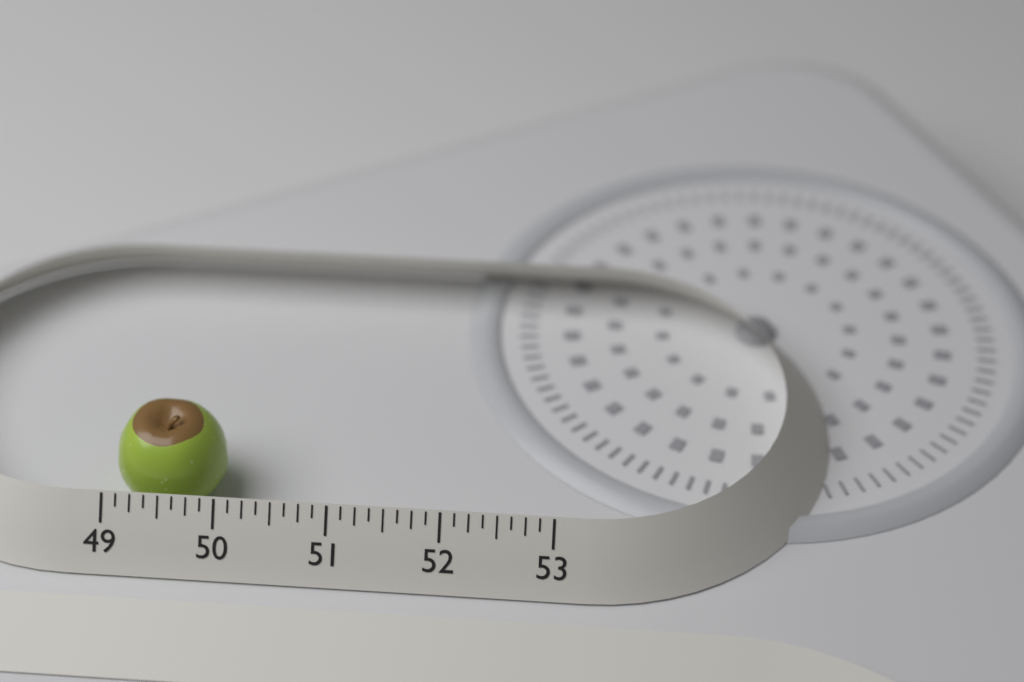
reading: 50.000 (no unit)
